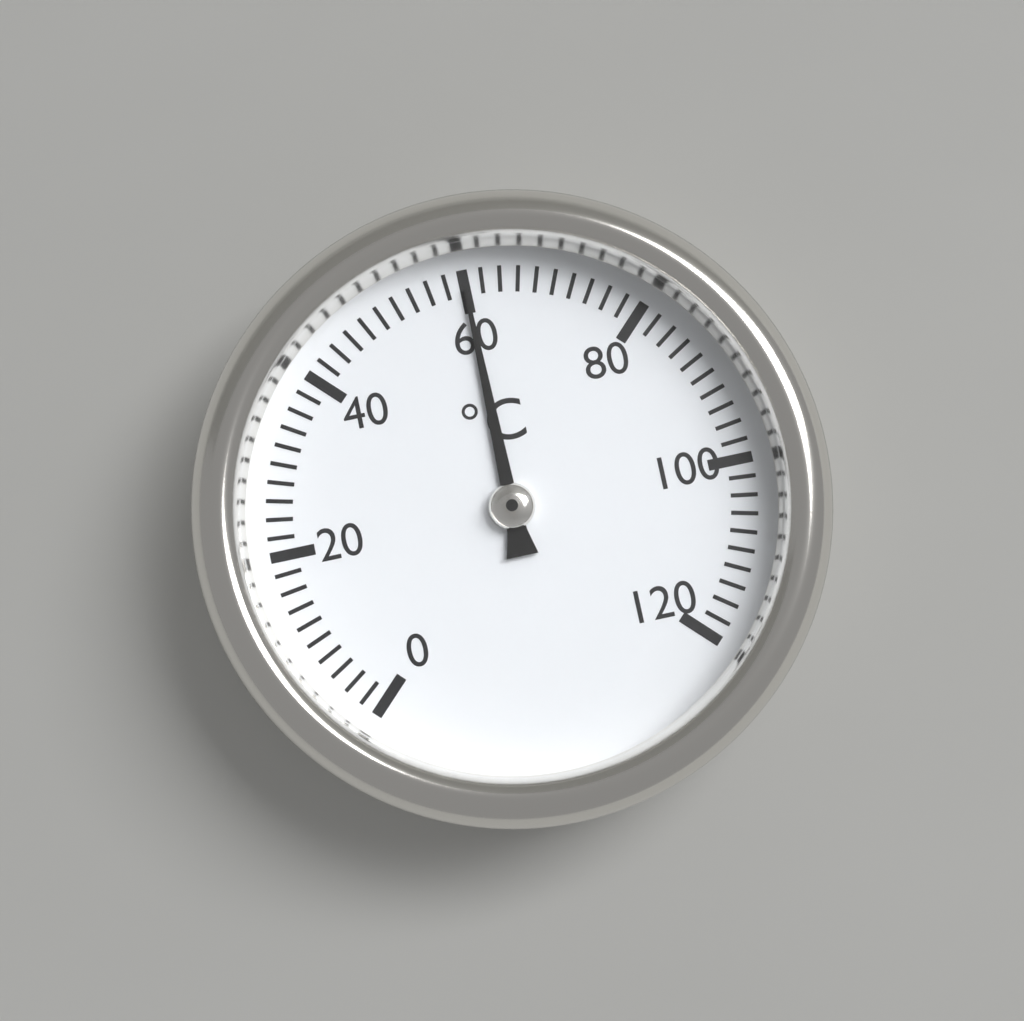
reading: 60 °C
